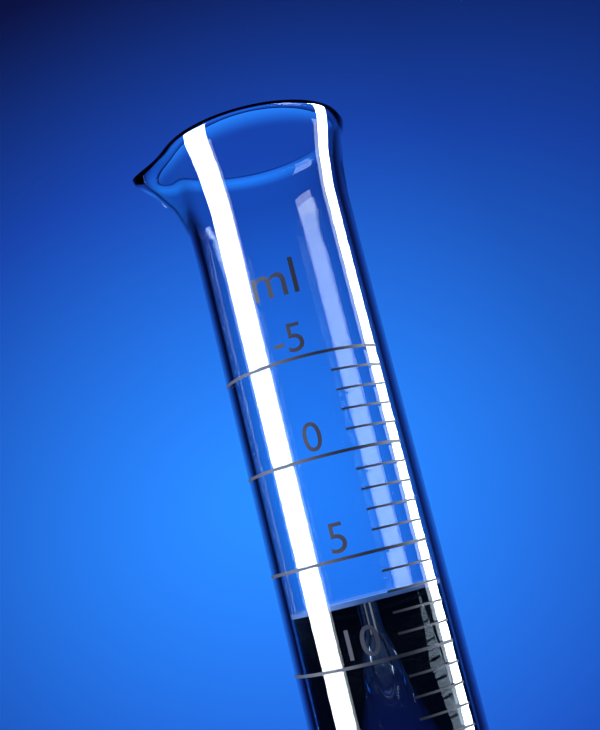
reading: 7 ml
